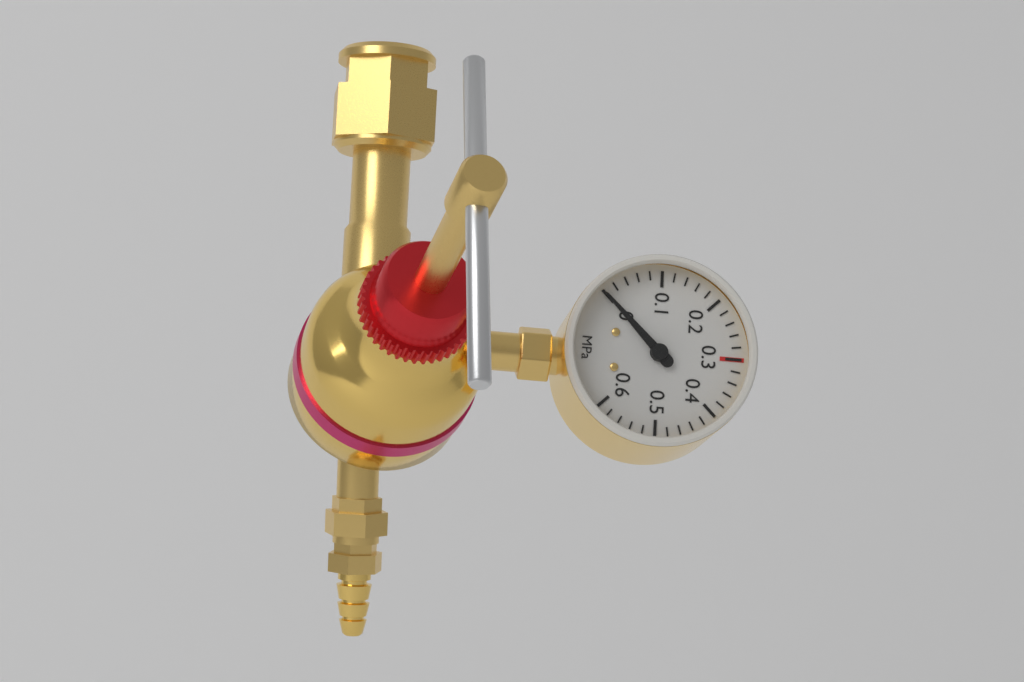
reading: 0.00 MPa
